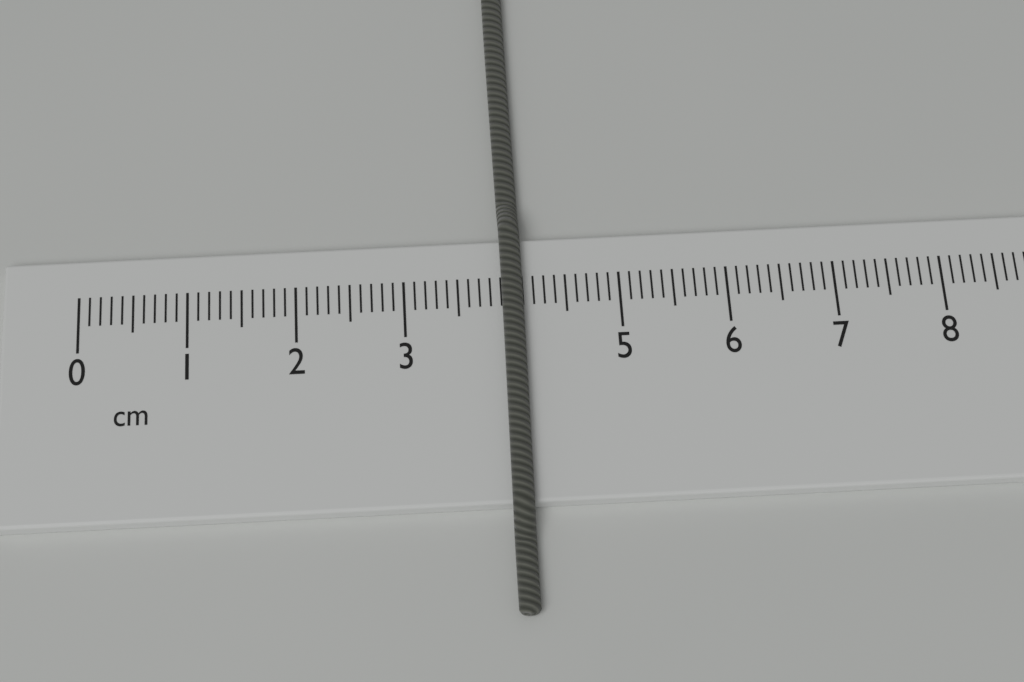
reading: 4.1 cm
